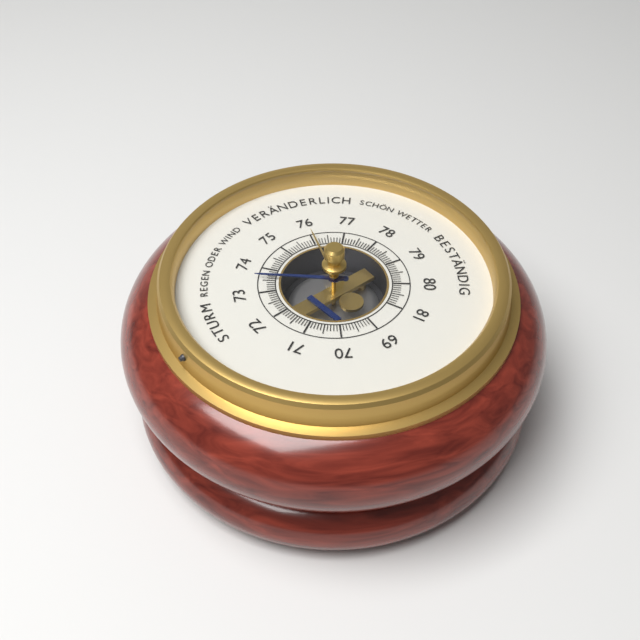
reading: 73.6 (no unit)
